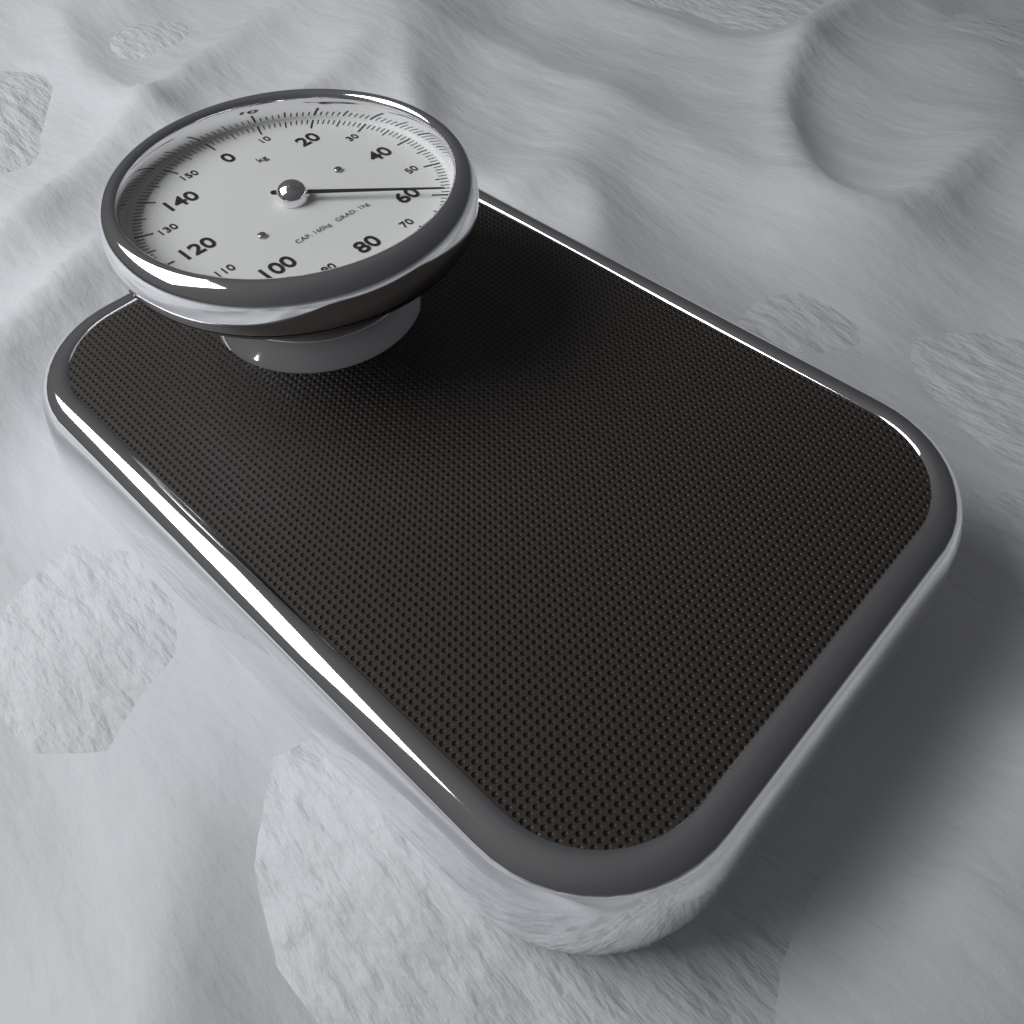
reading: 60 kg
